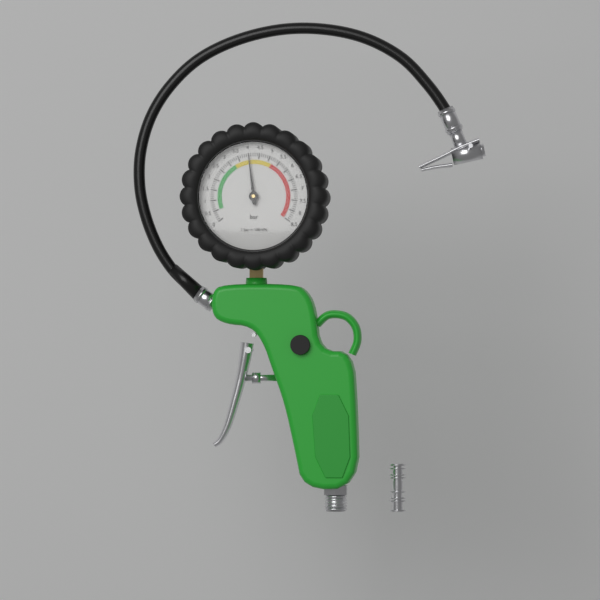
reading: 4.0 bar
